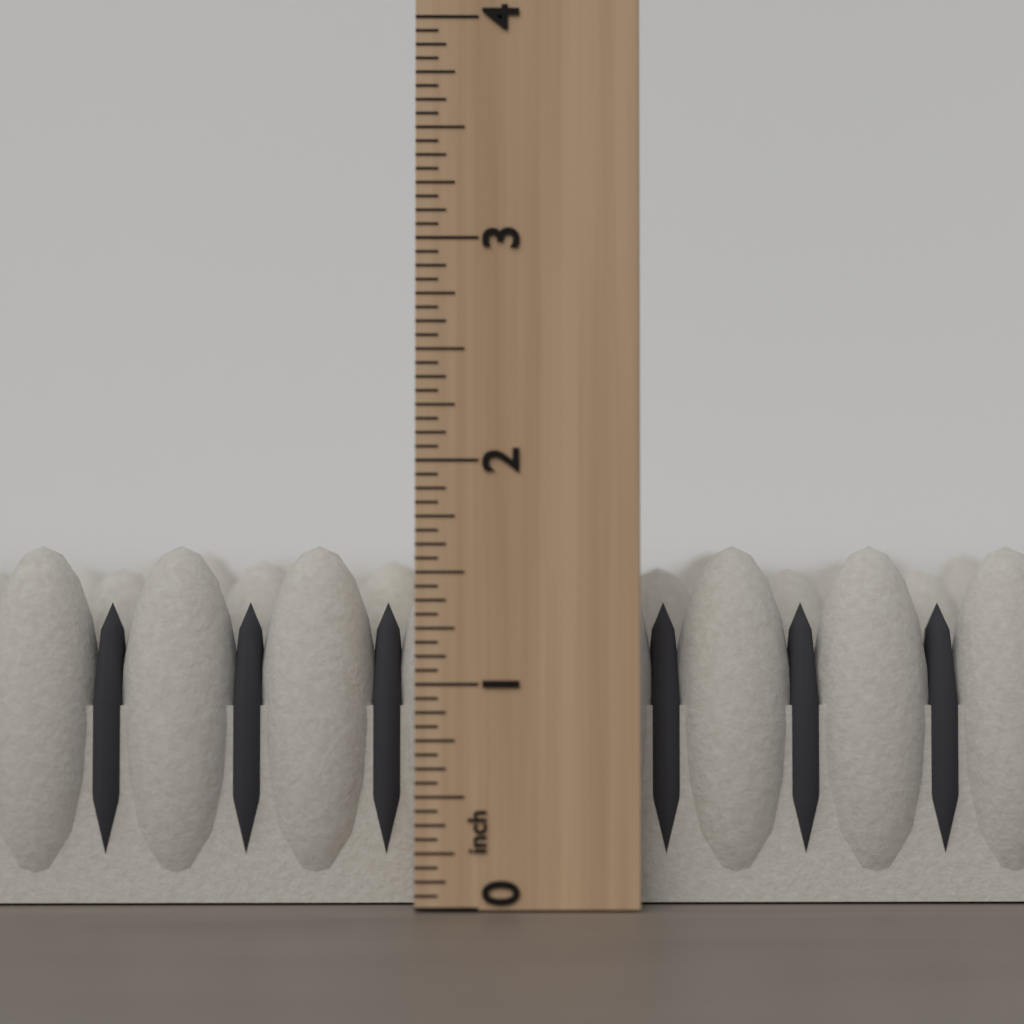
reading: 1.6250 inch
